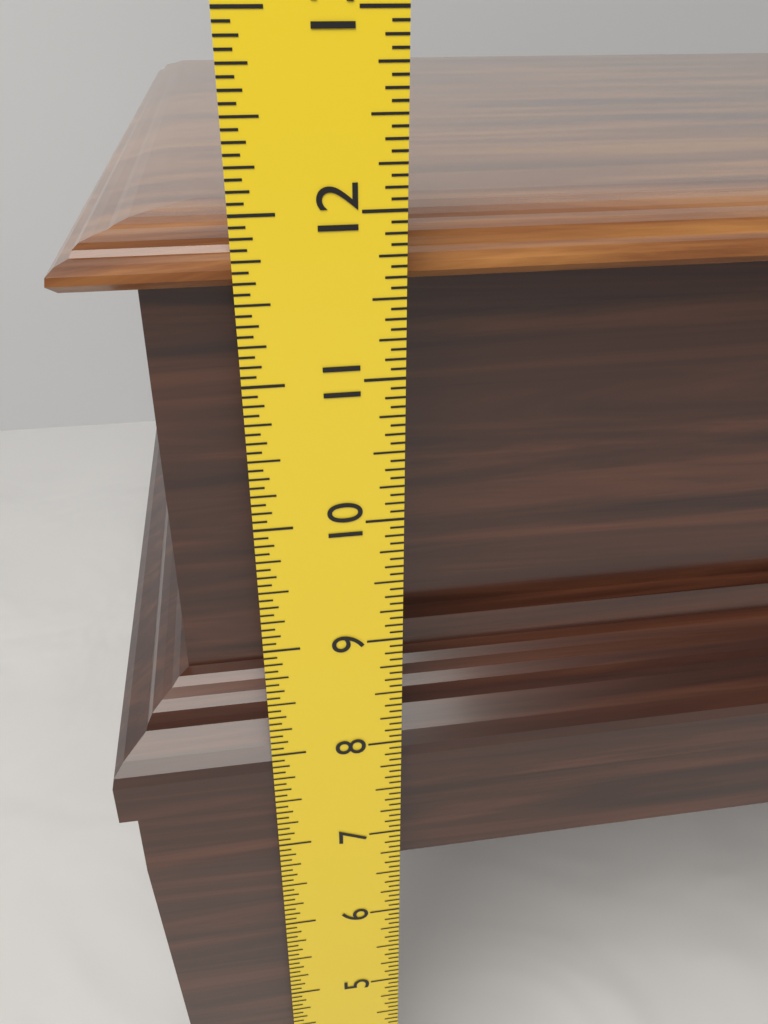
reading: 11.8750 in
